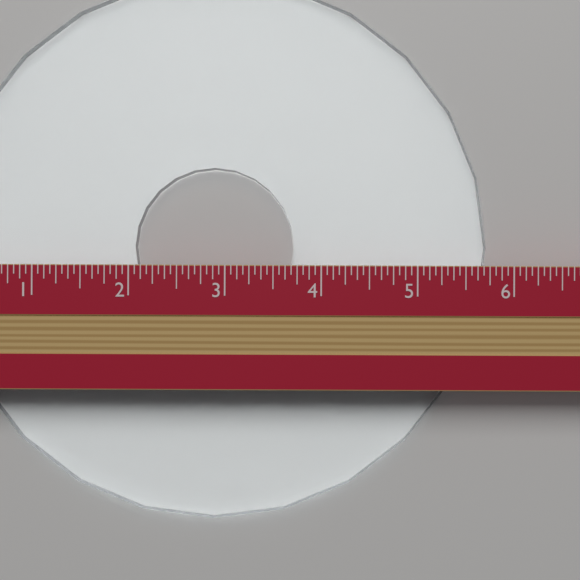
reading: 5.7500 in
